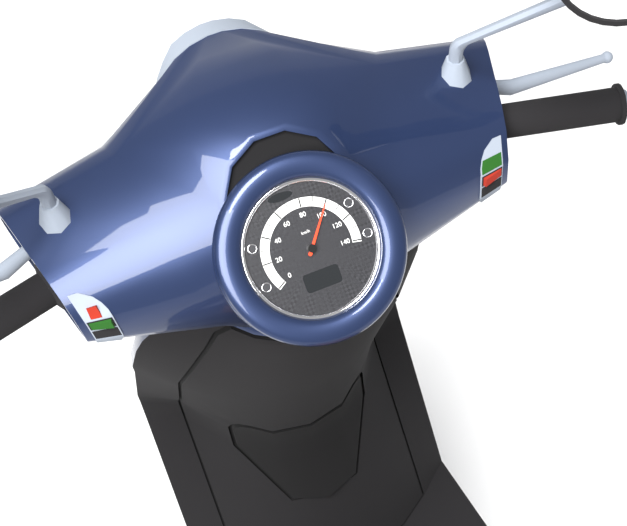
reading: 100 km/h
